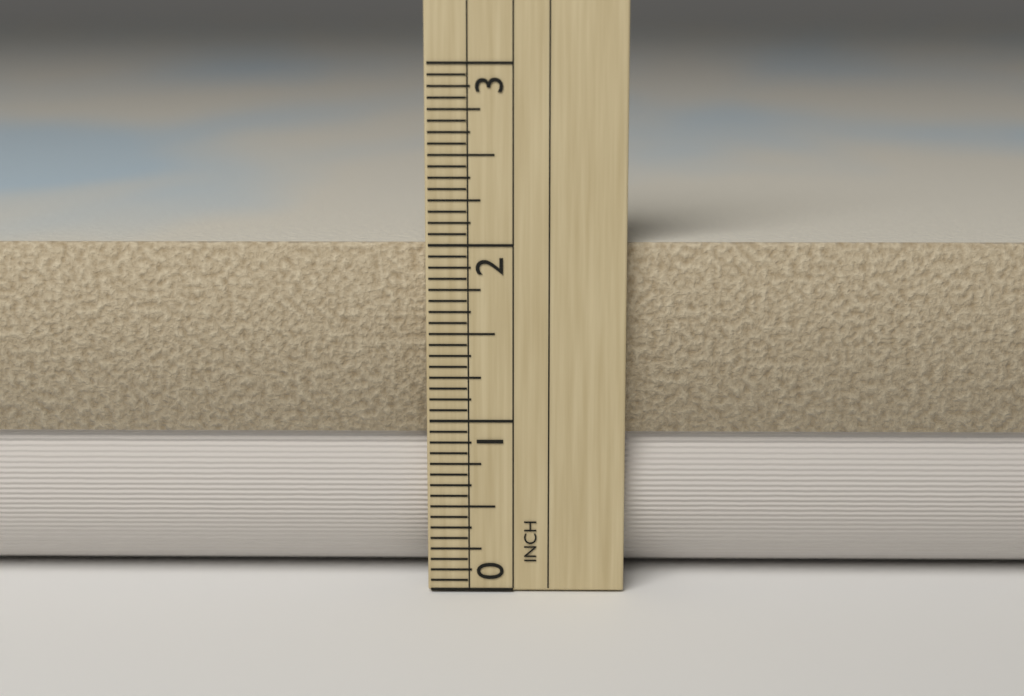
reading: 2.0000 in
